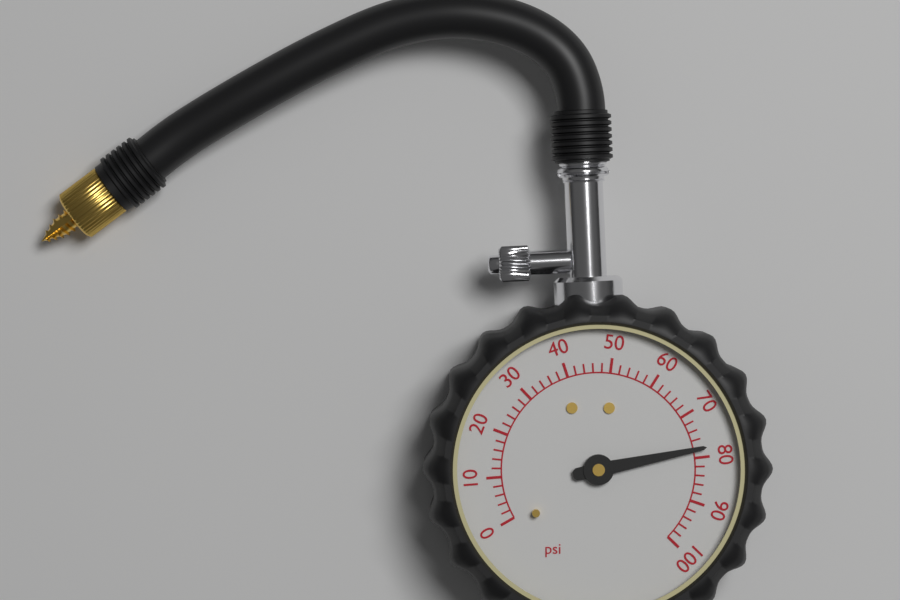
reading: 78 psi
